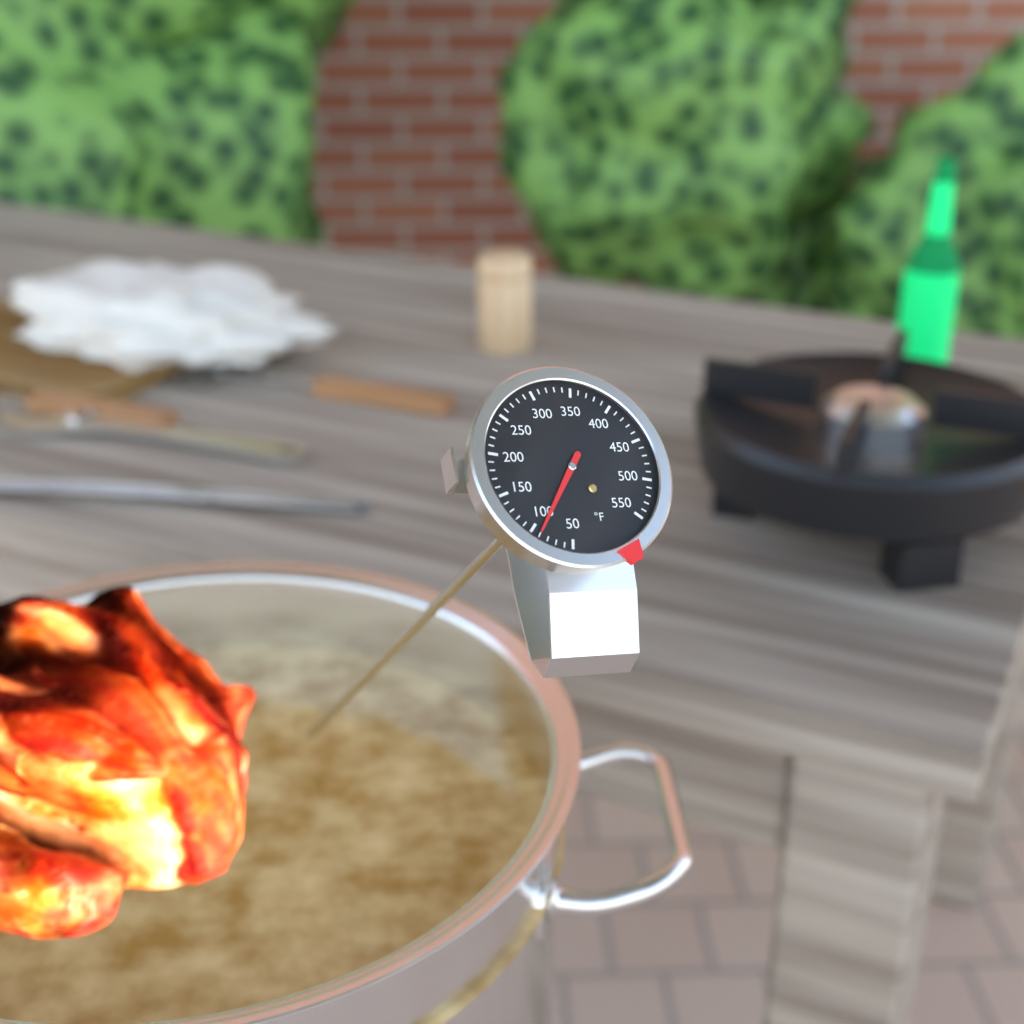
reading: 90 °F
